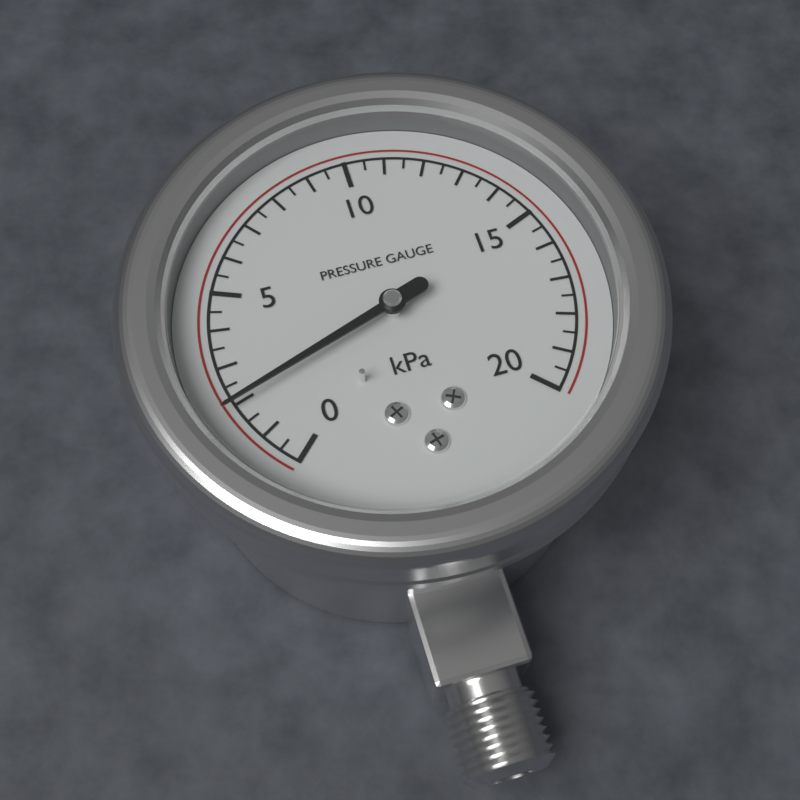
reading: 2.0 kPa
